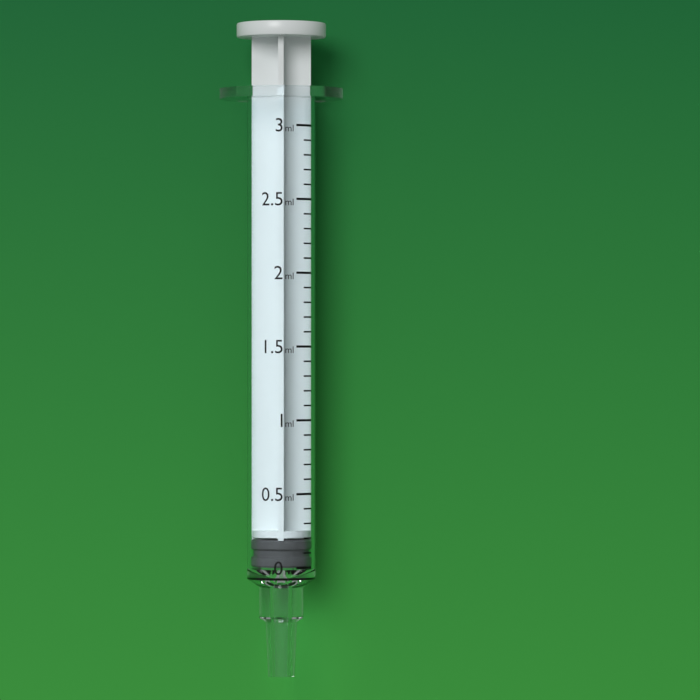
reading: 0.0 ml
